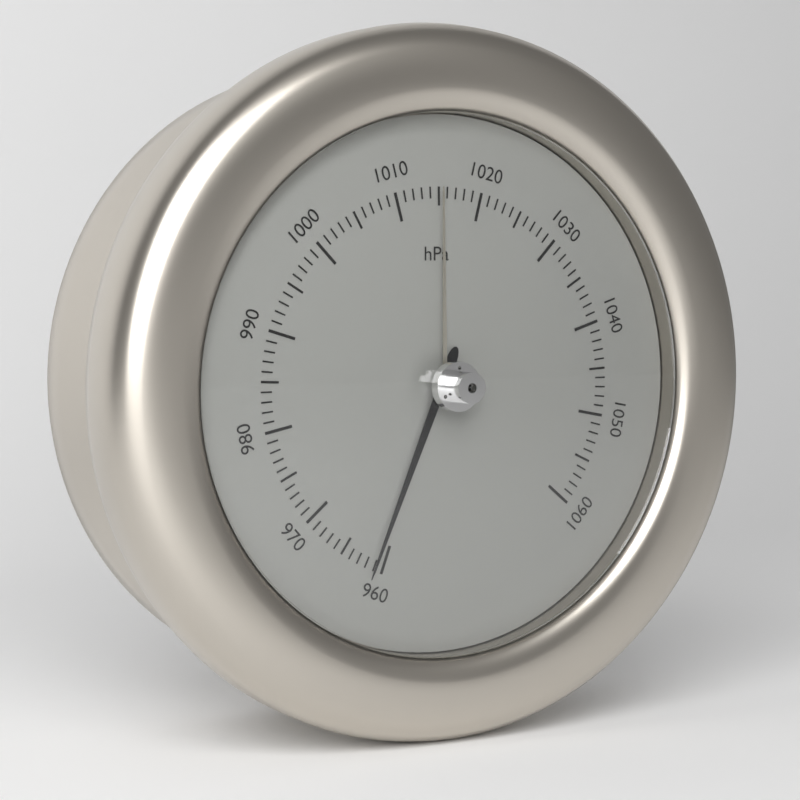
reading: 961 hPa
